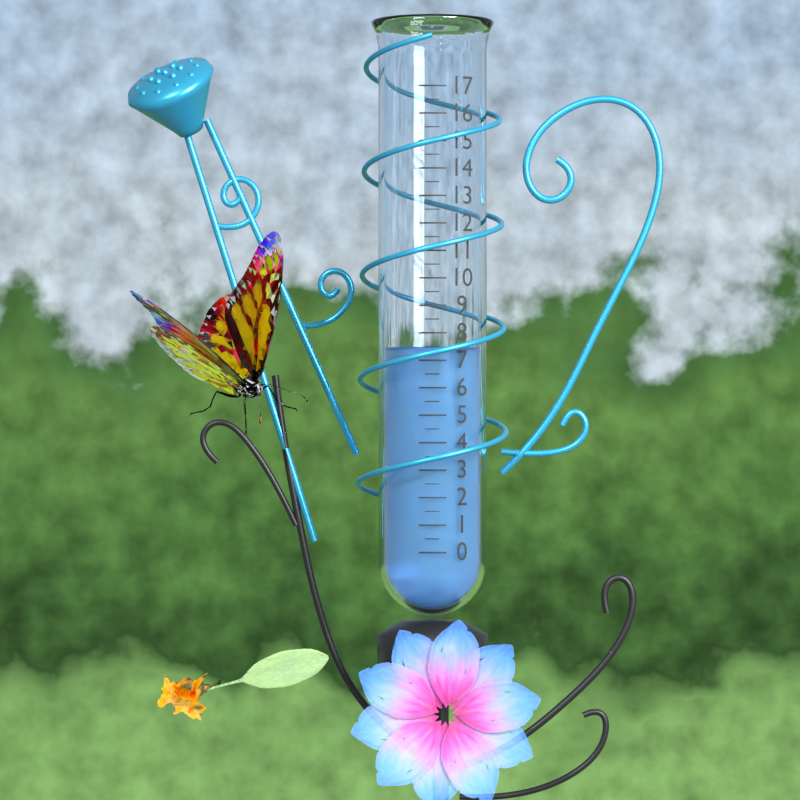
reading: 7.5 (no unit)
